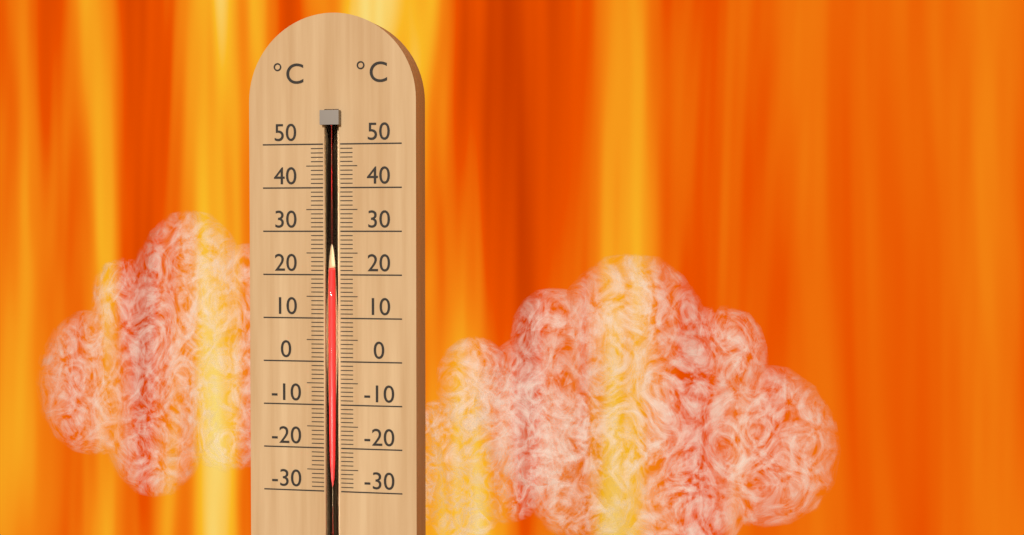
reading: 21 °C
